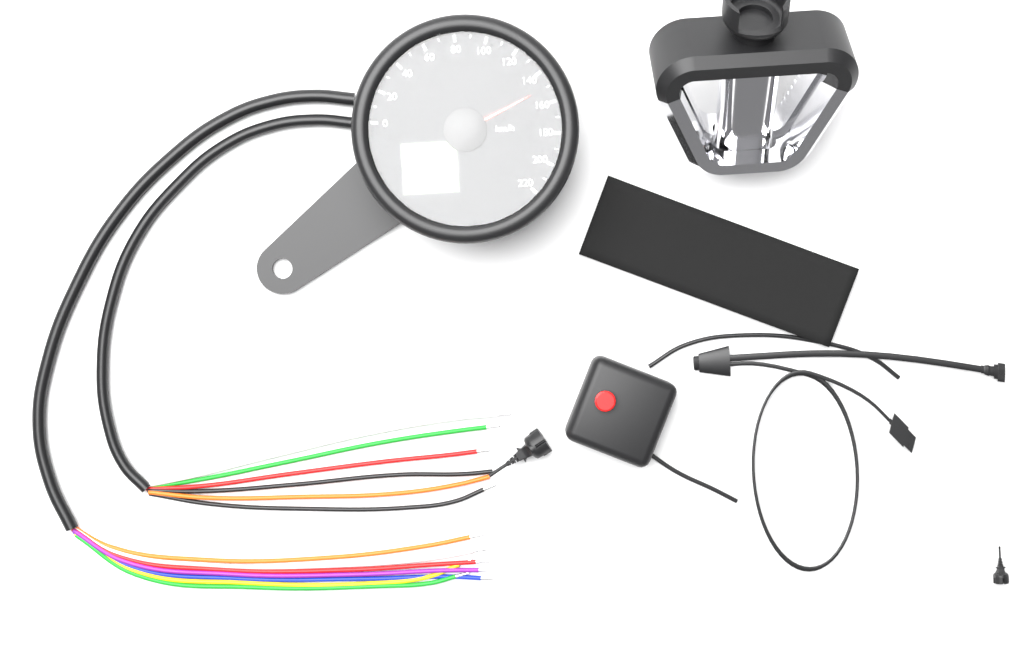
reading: 150 km/h
